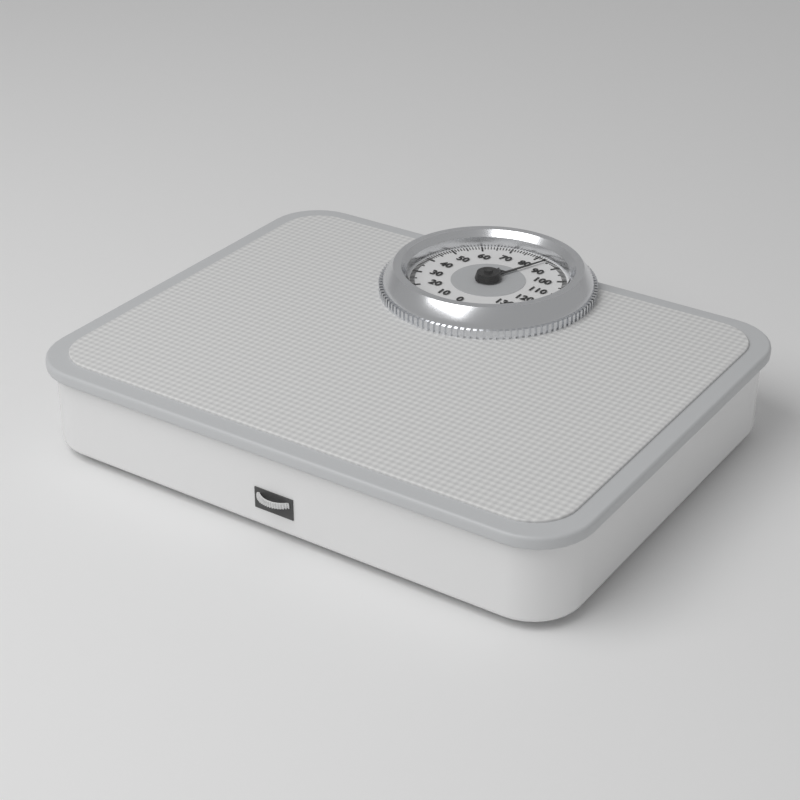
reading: 84 kg
